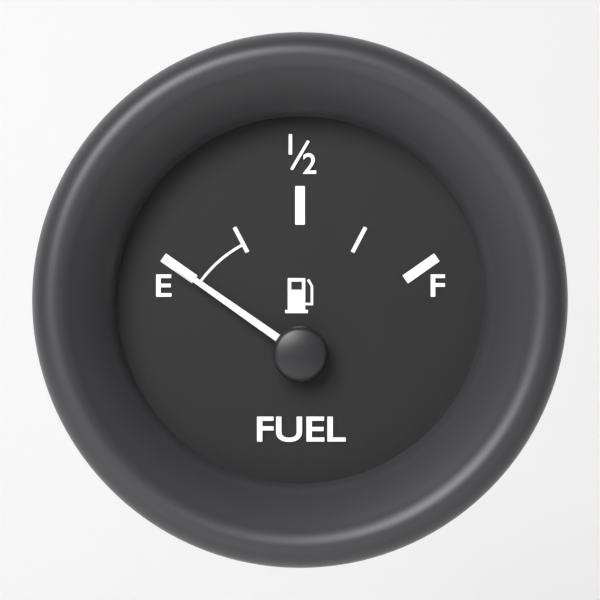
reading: 0.00 (no unit)
